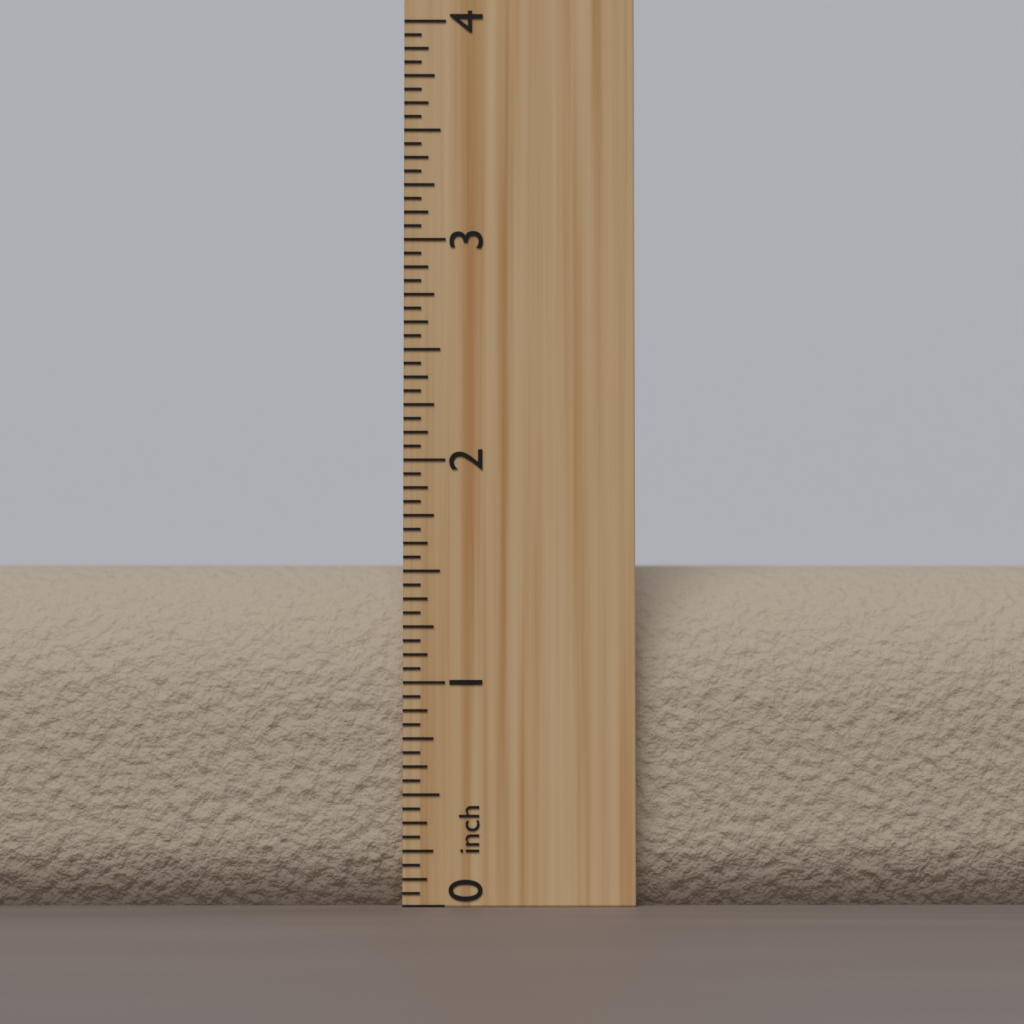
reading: 1.5625 inch
